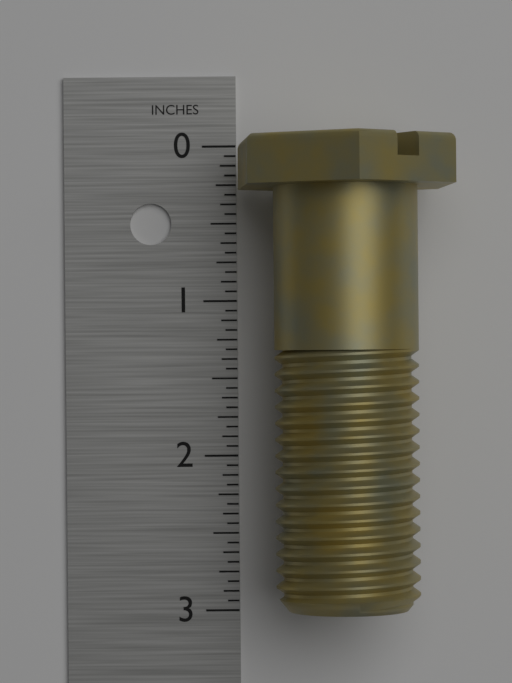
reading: 2.9375 in
